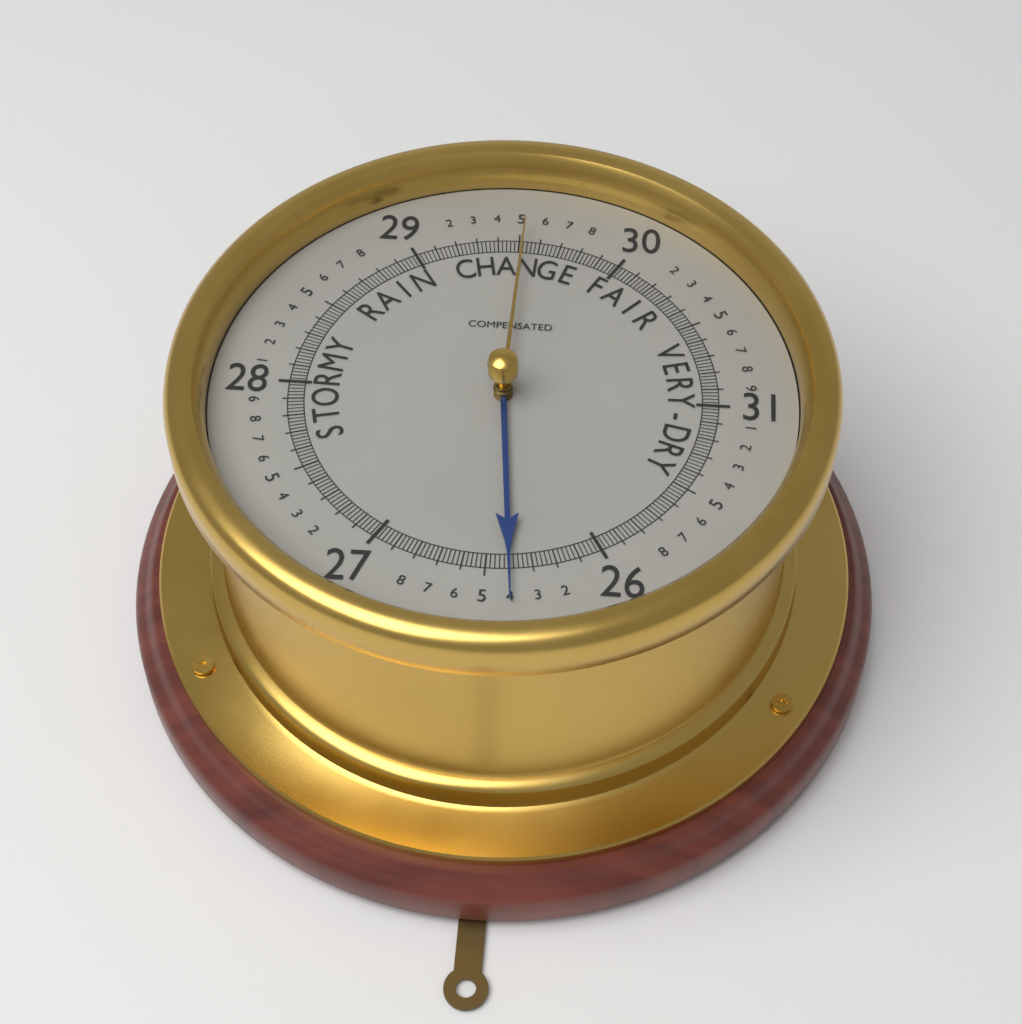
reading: 26.40 (no unit)
